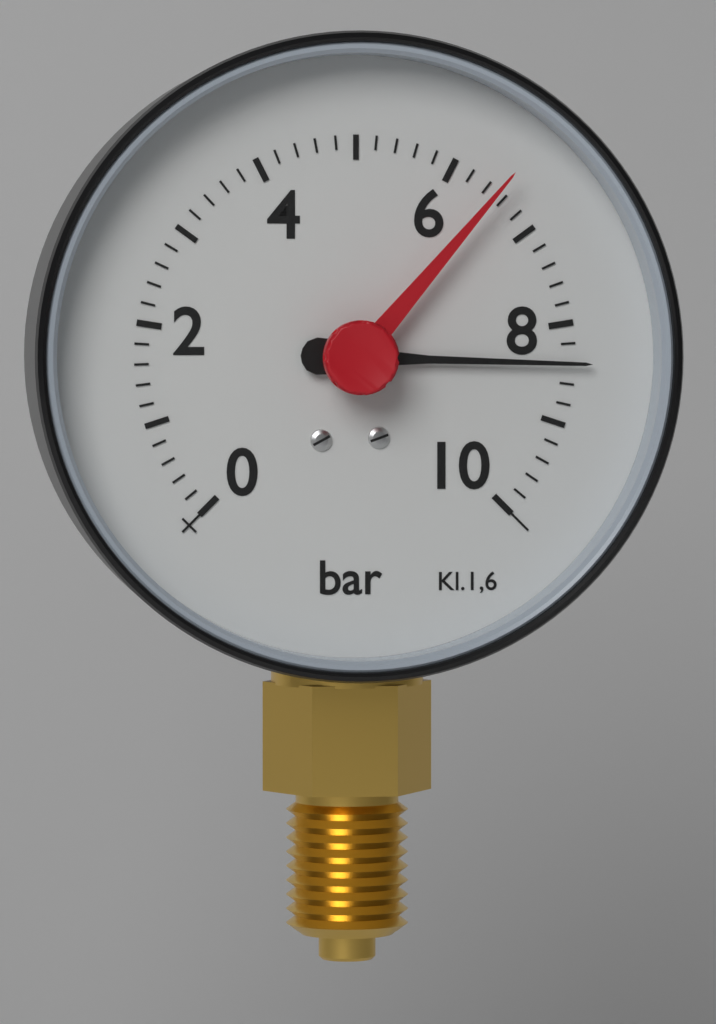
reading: 8.4 bar
